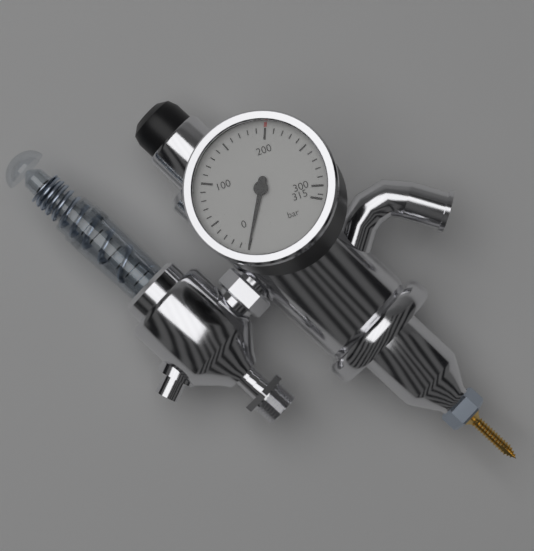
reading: 0 bar
